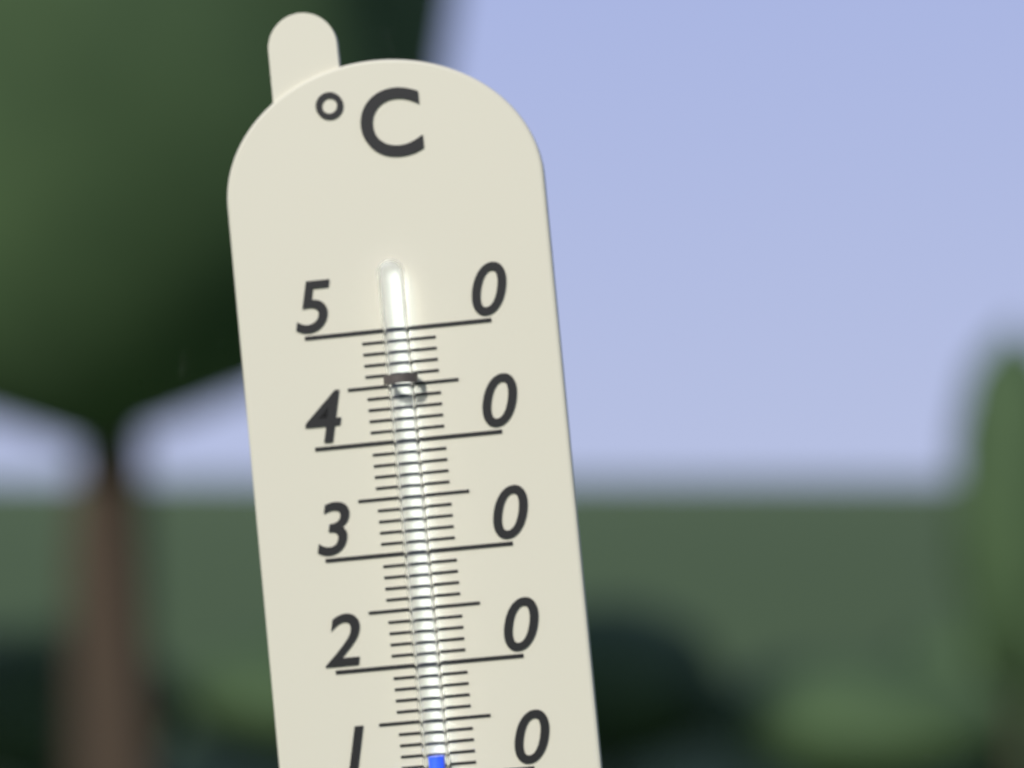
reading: 12 °C
